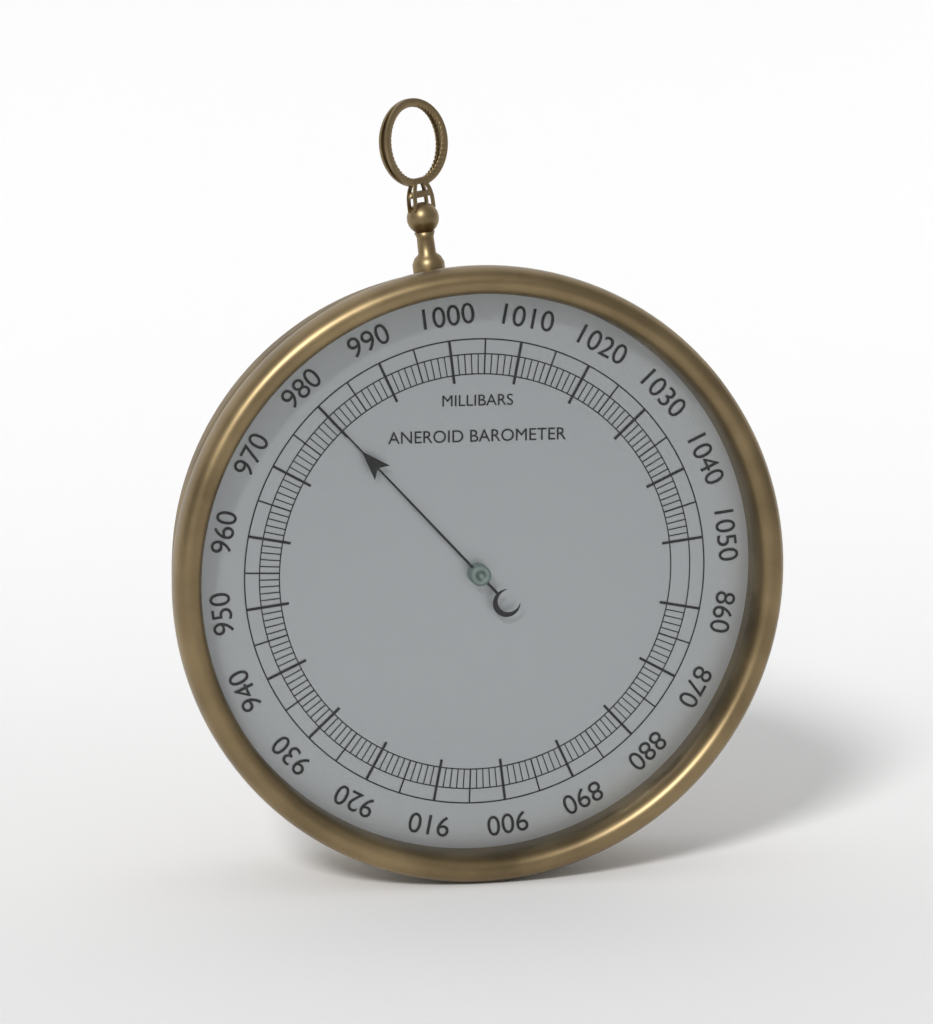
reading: 980 mbar
